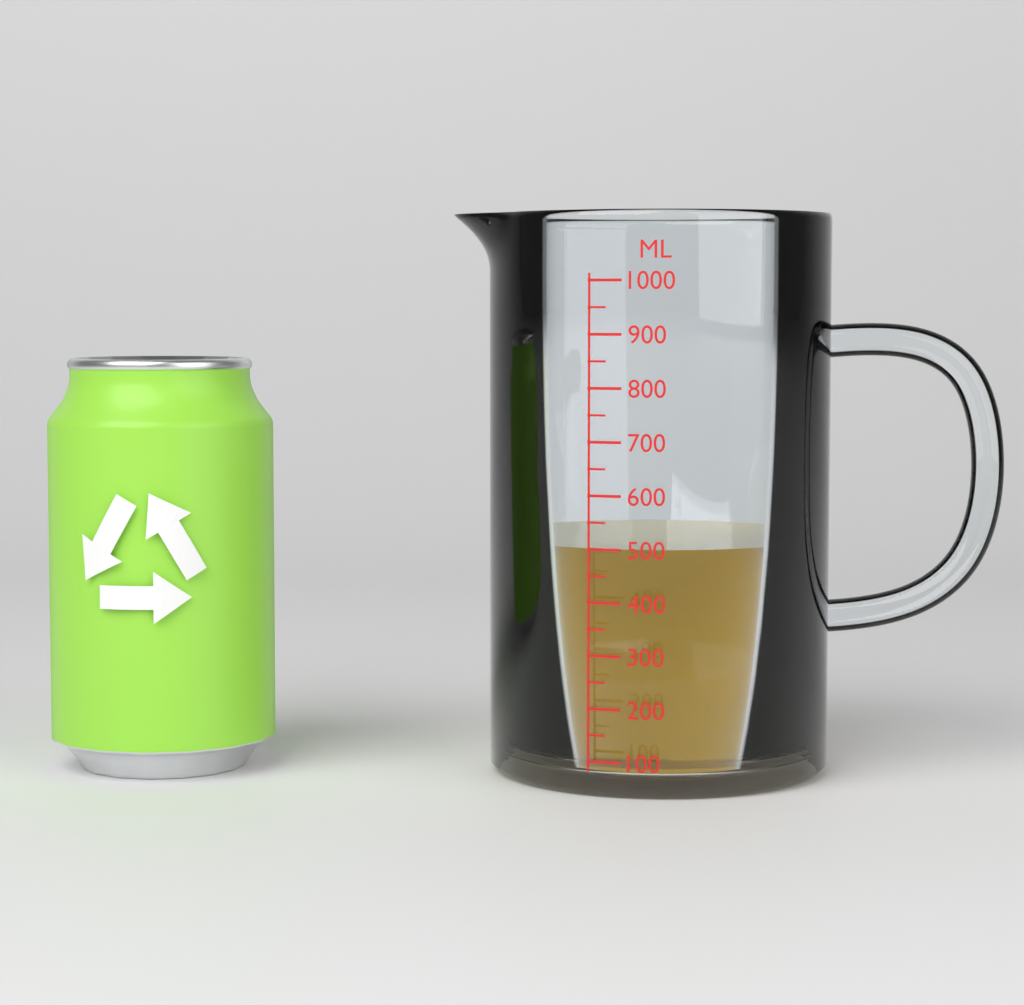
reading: 500 ml
